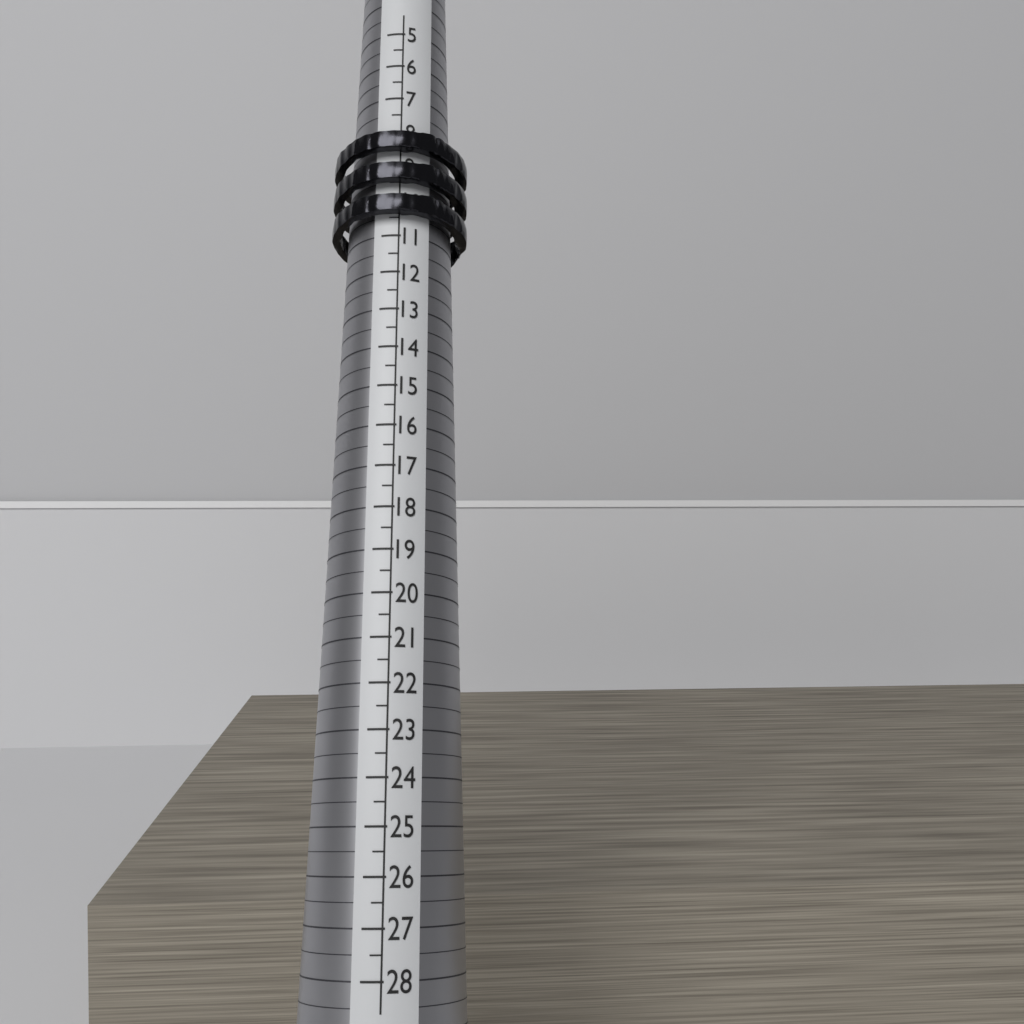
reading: 10.5 (no unit)
